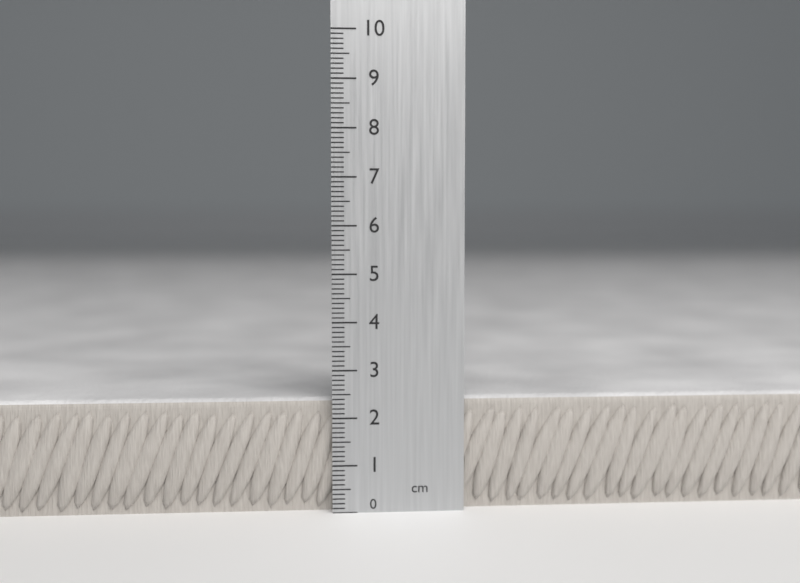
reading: 2.4 cm
